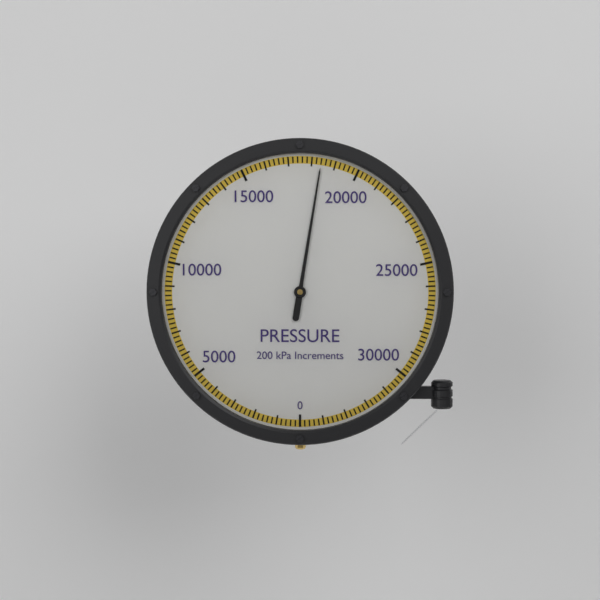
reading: 18400 kPa
